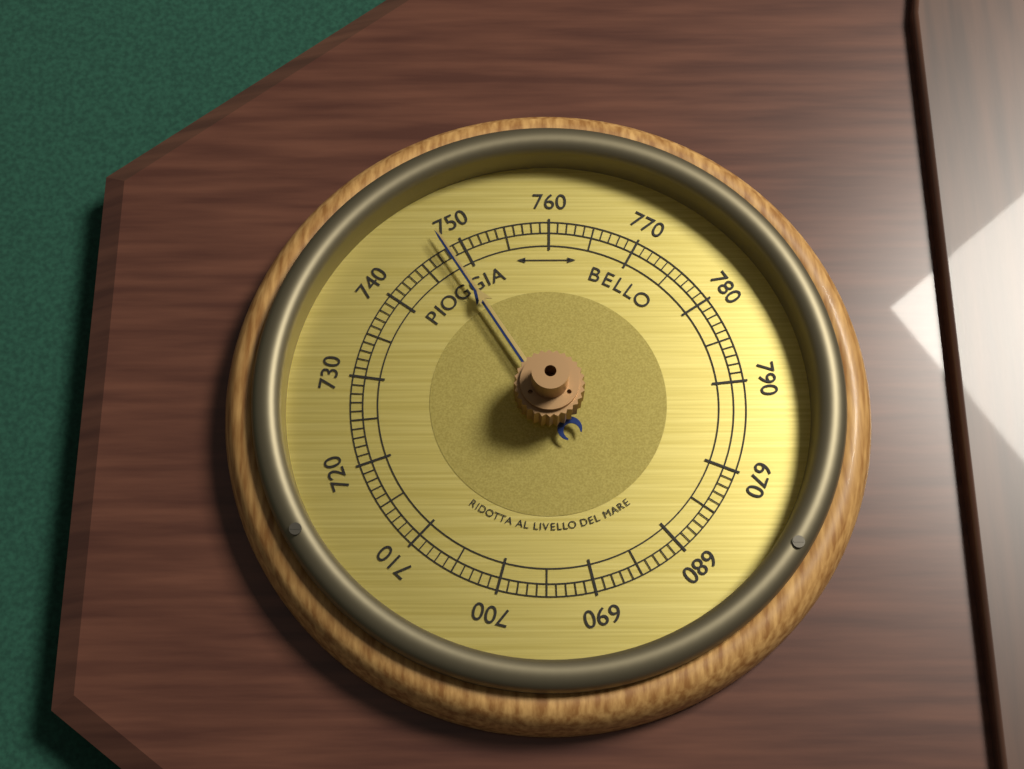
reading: 748 (no unit)
